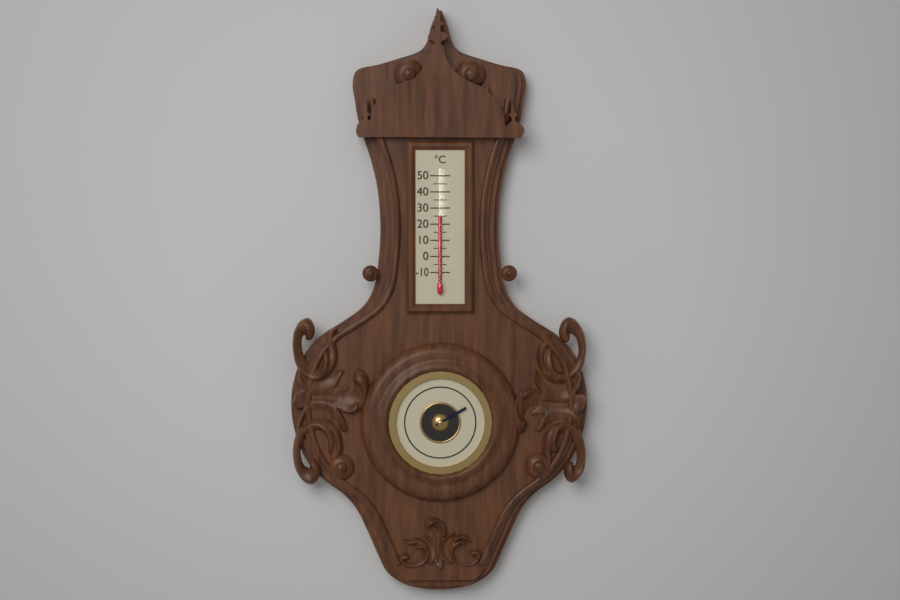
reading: 25 °C
